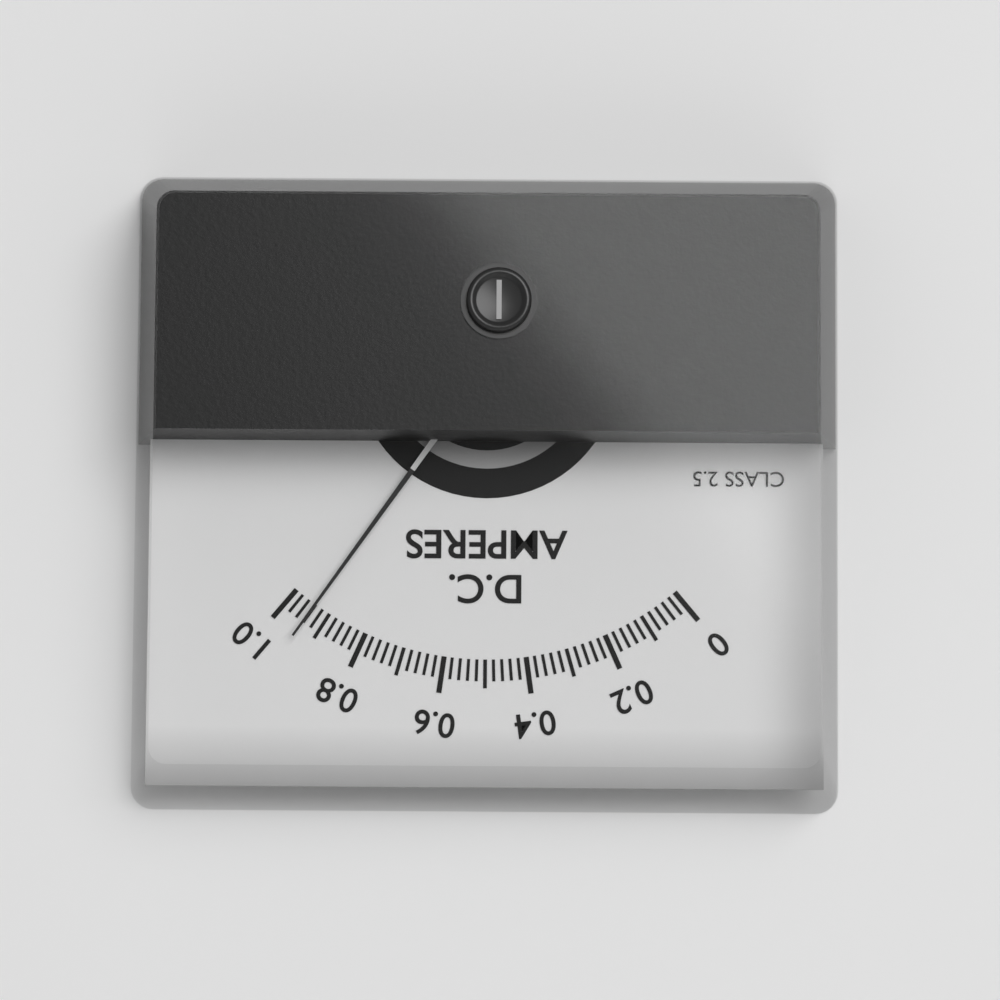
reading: 0.94 A
